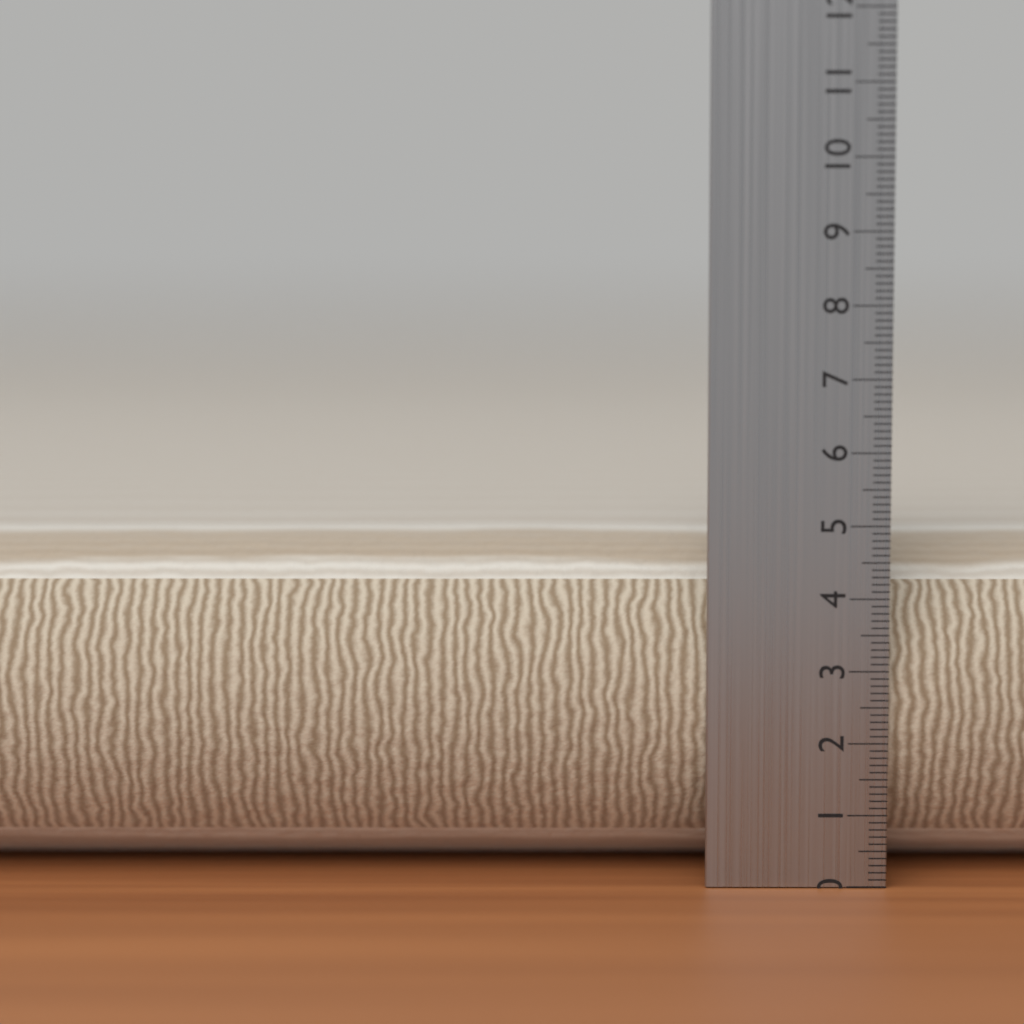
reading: 4.8 cm
